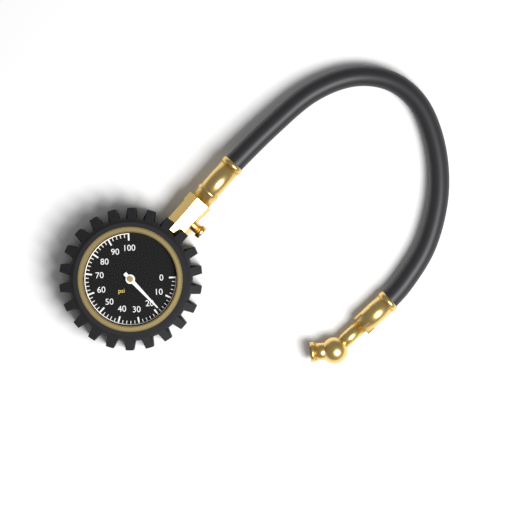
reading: 18 psi
